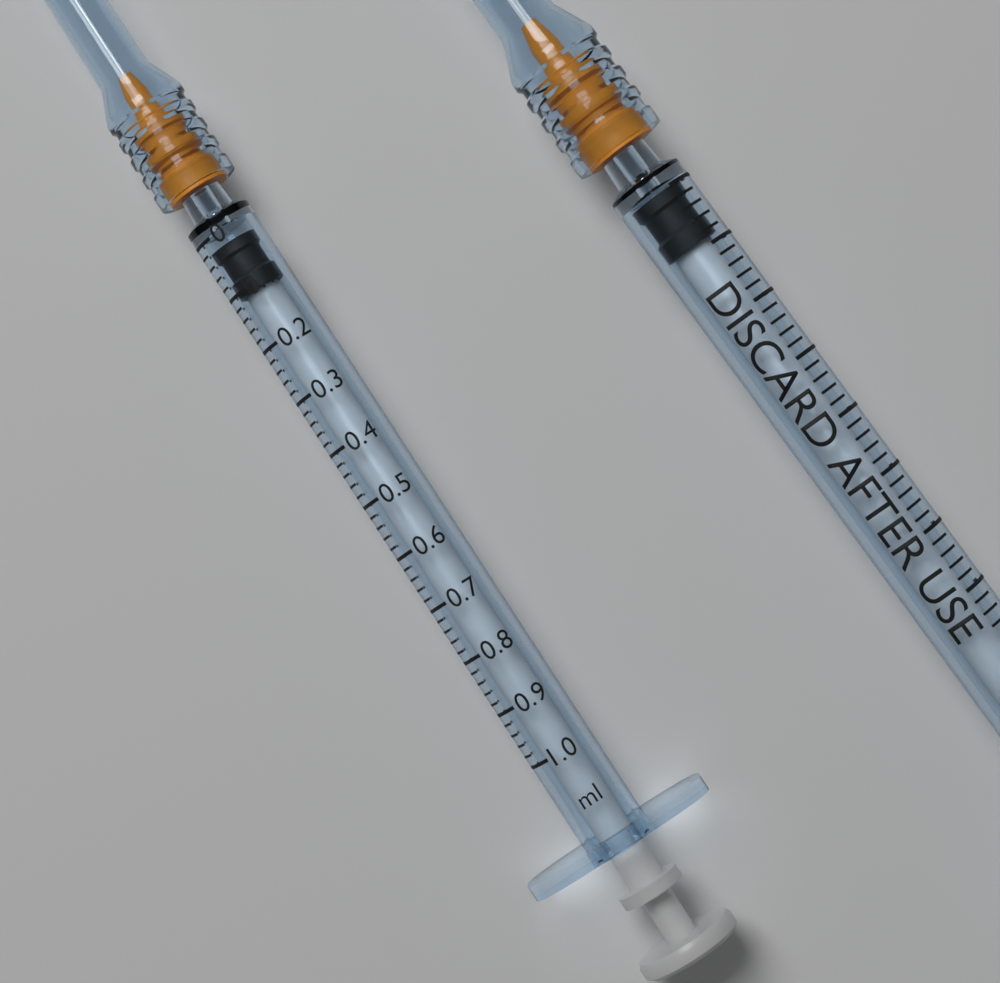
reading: 0.02 ml
